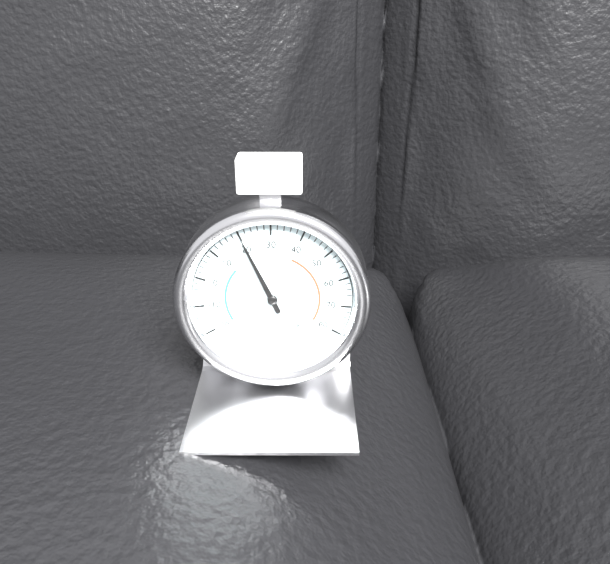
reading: 20 °F
